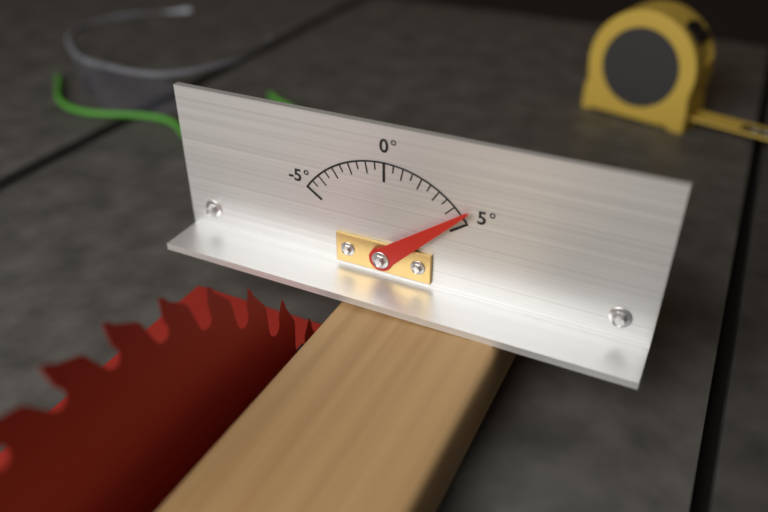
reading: 4.5 °
